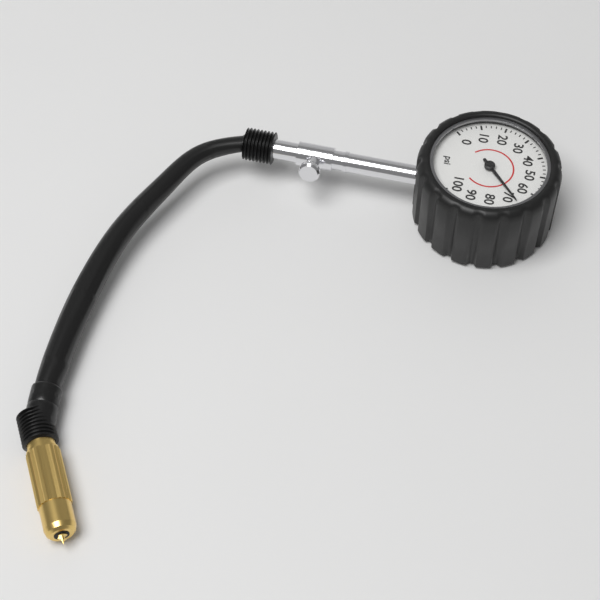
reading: 68 psi
